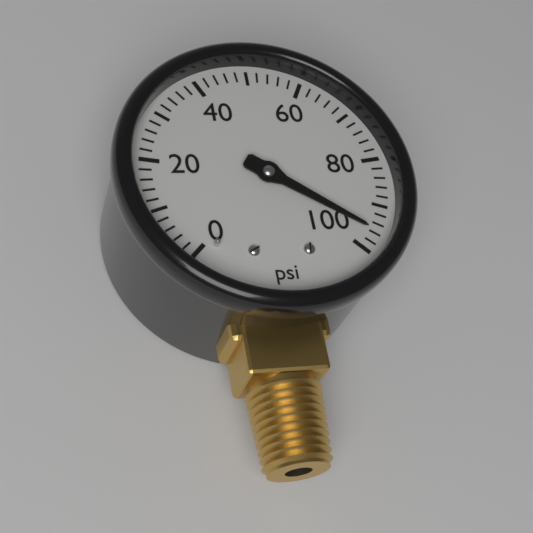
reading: 96 psi
